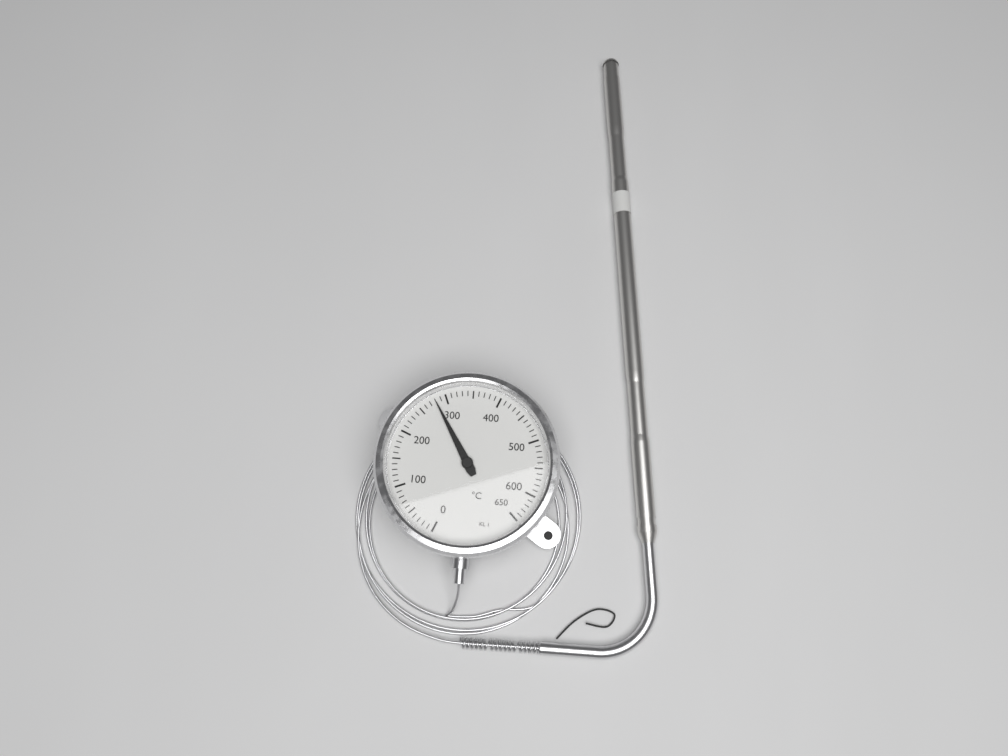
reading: 280 °C
